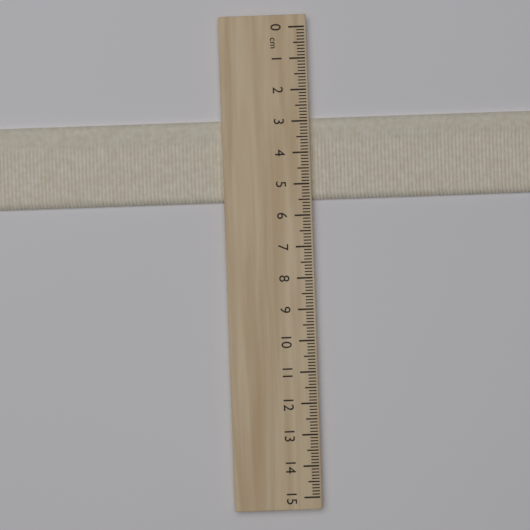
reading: 5.5 cm
